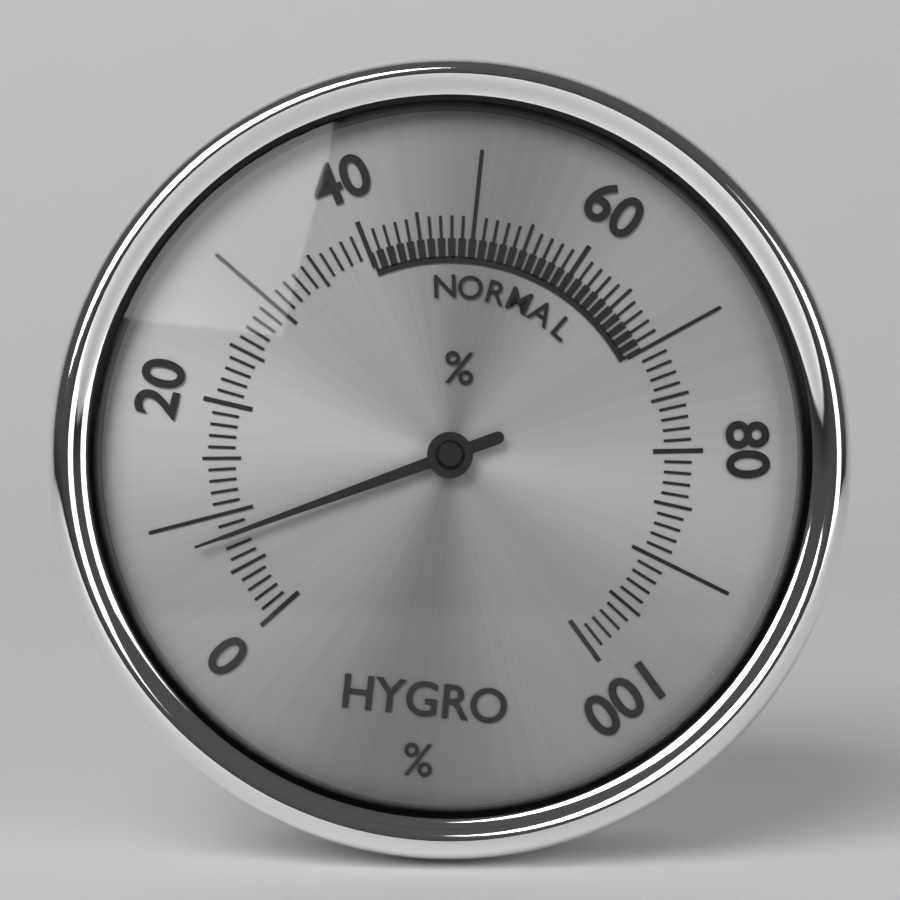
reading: 8 %
